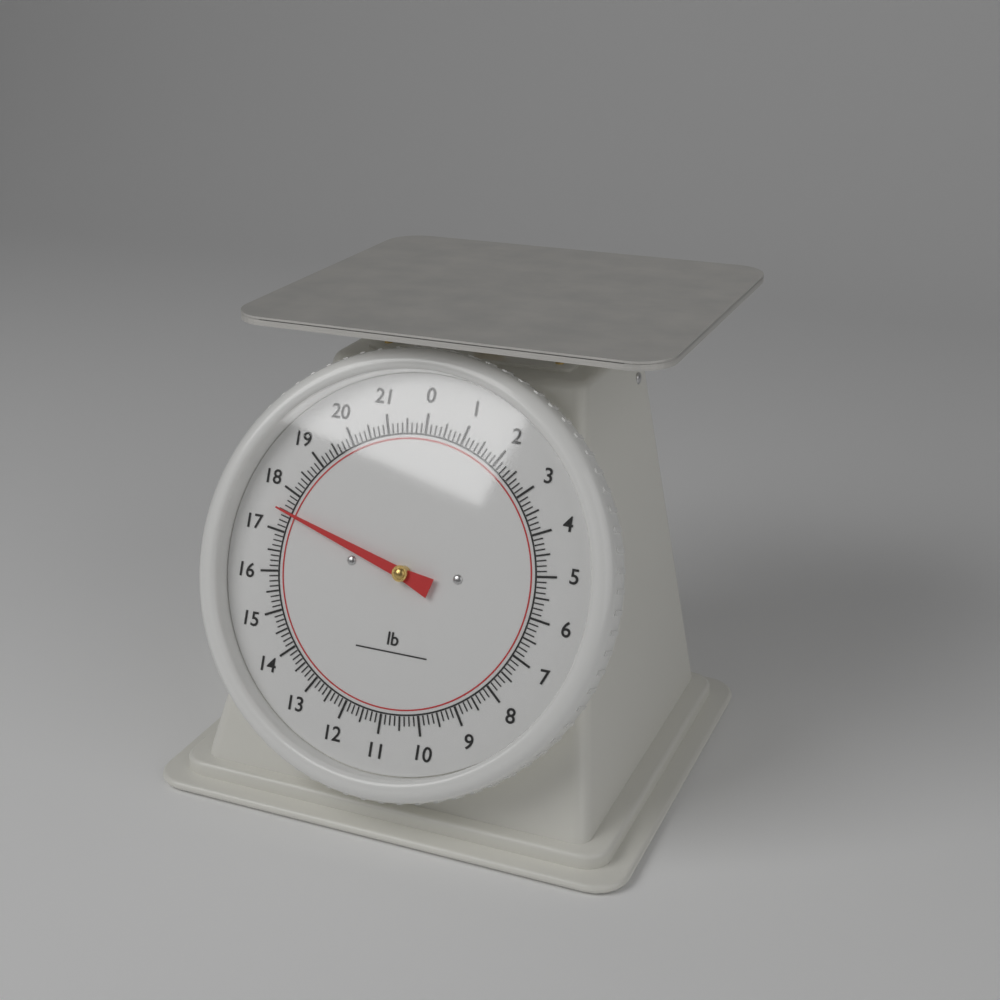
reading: 17.500 lb
